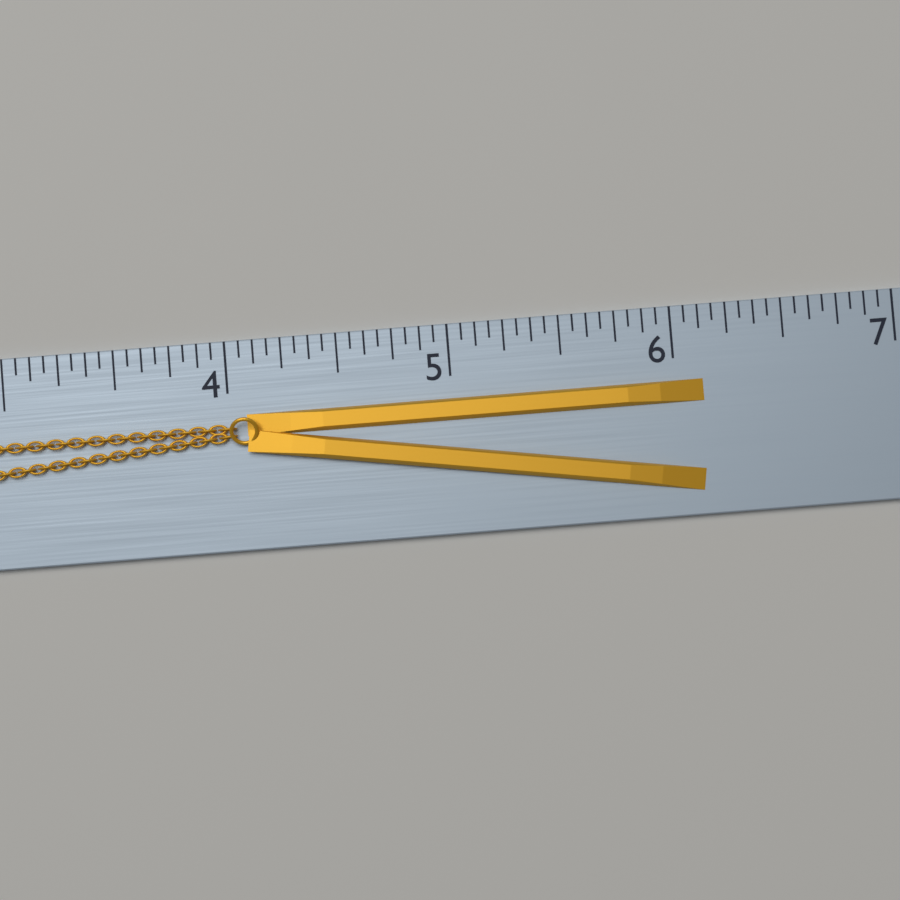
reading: 6.1250 (no unit)
